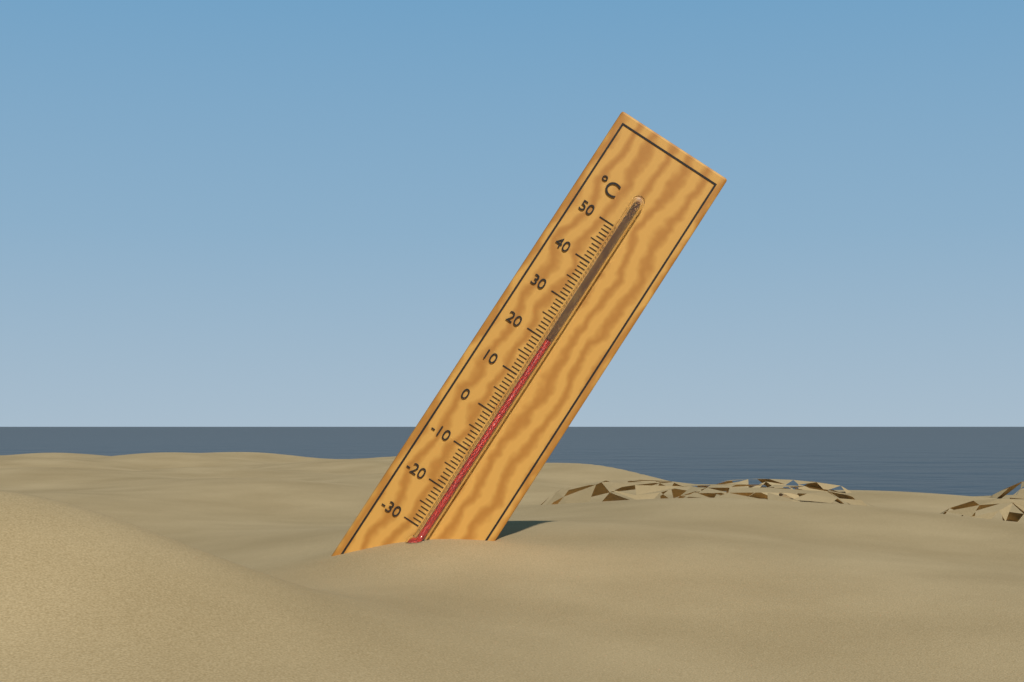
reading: 20 °C
